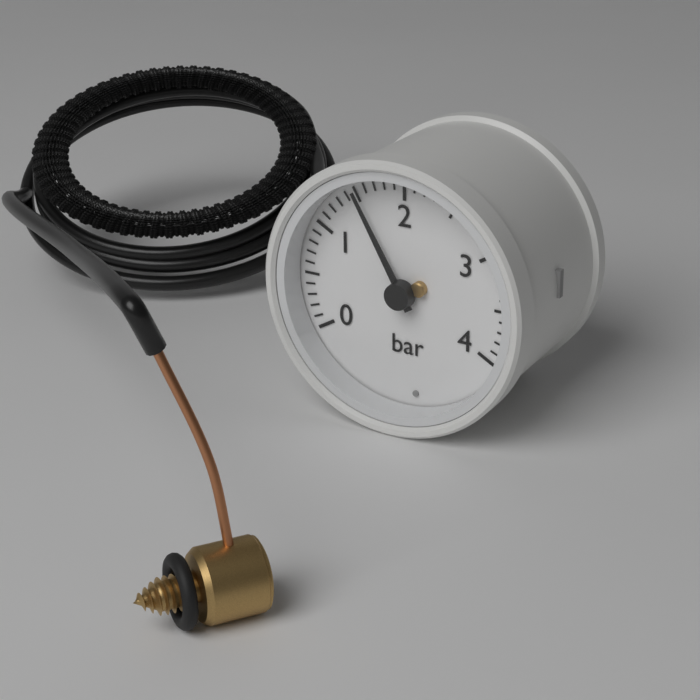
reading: 1.5 bar
